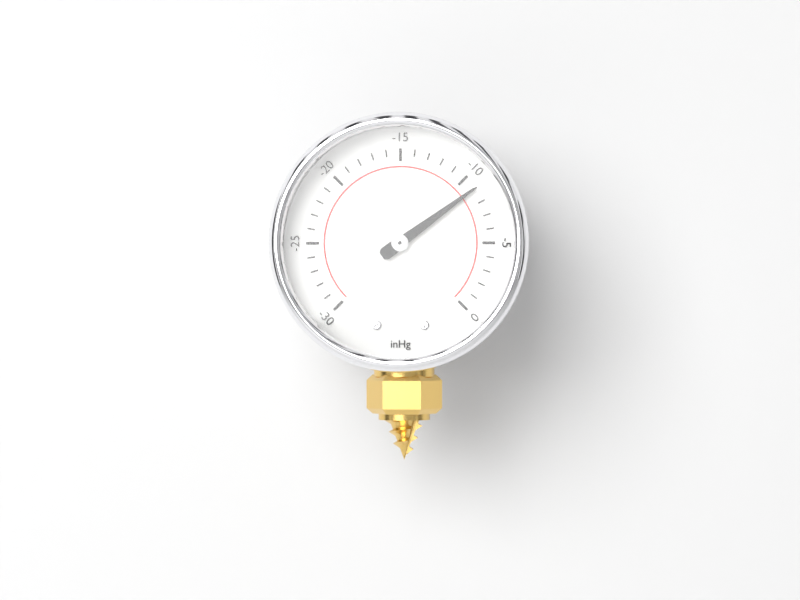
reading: -9 inHg
